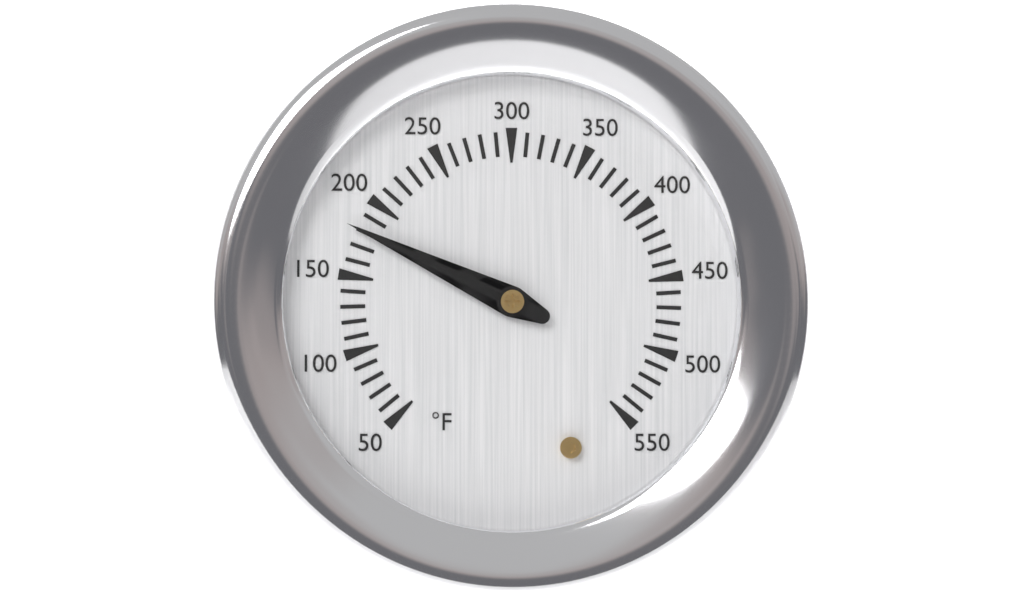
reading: 180 °F
